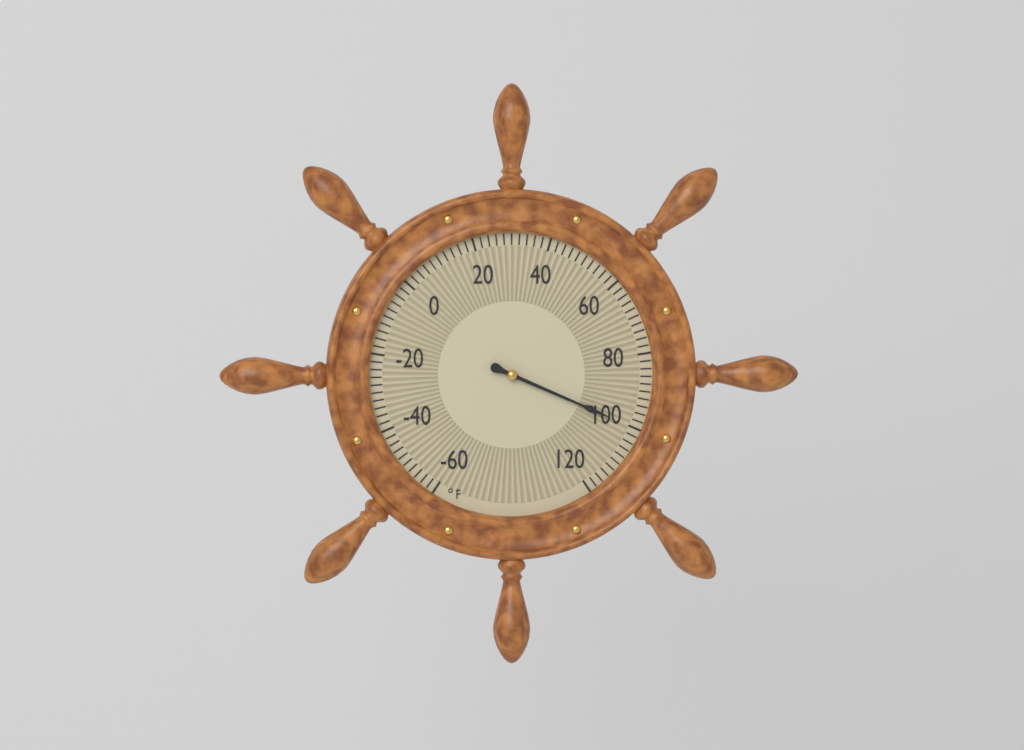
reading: 100 °F
